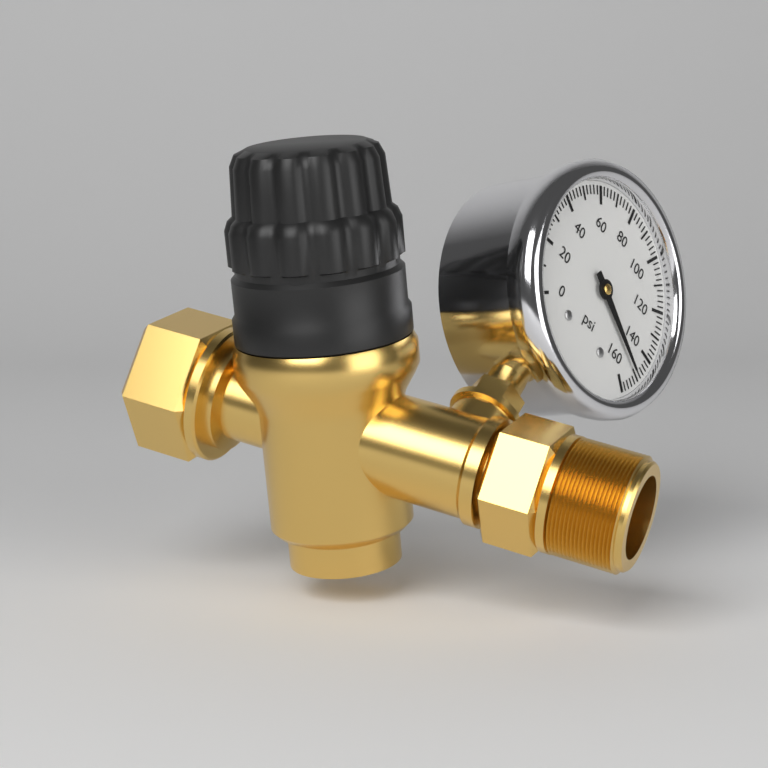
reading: 150 psi
